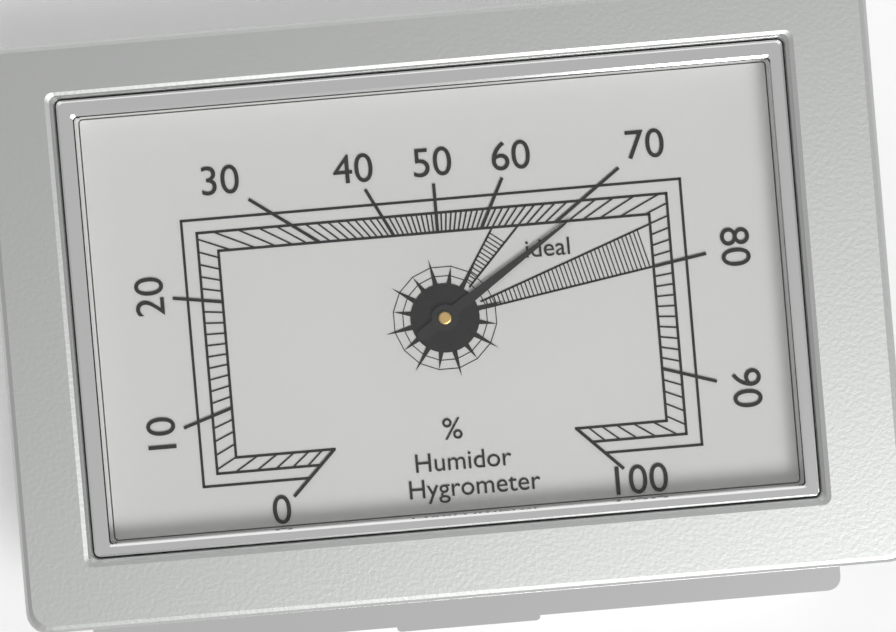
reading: 71 %
